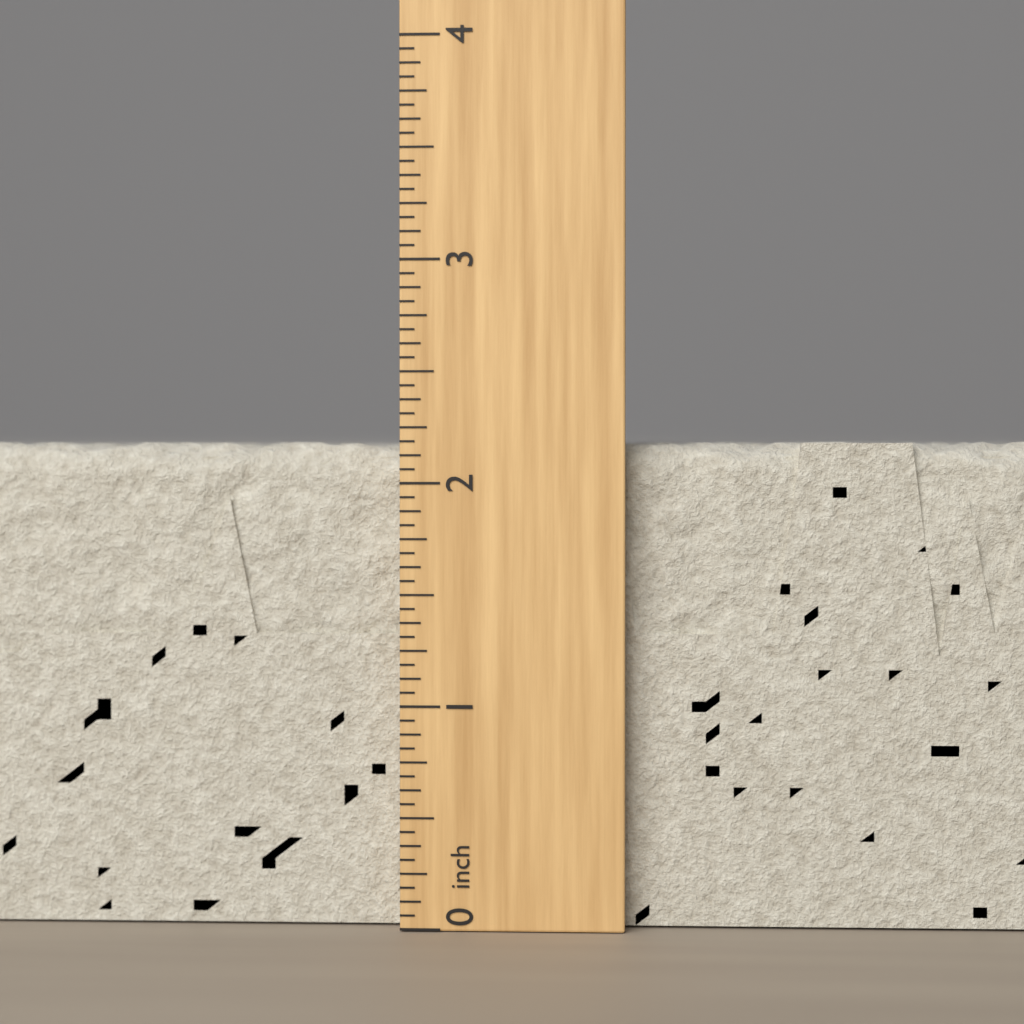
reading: 2.1875 inch
